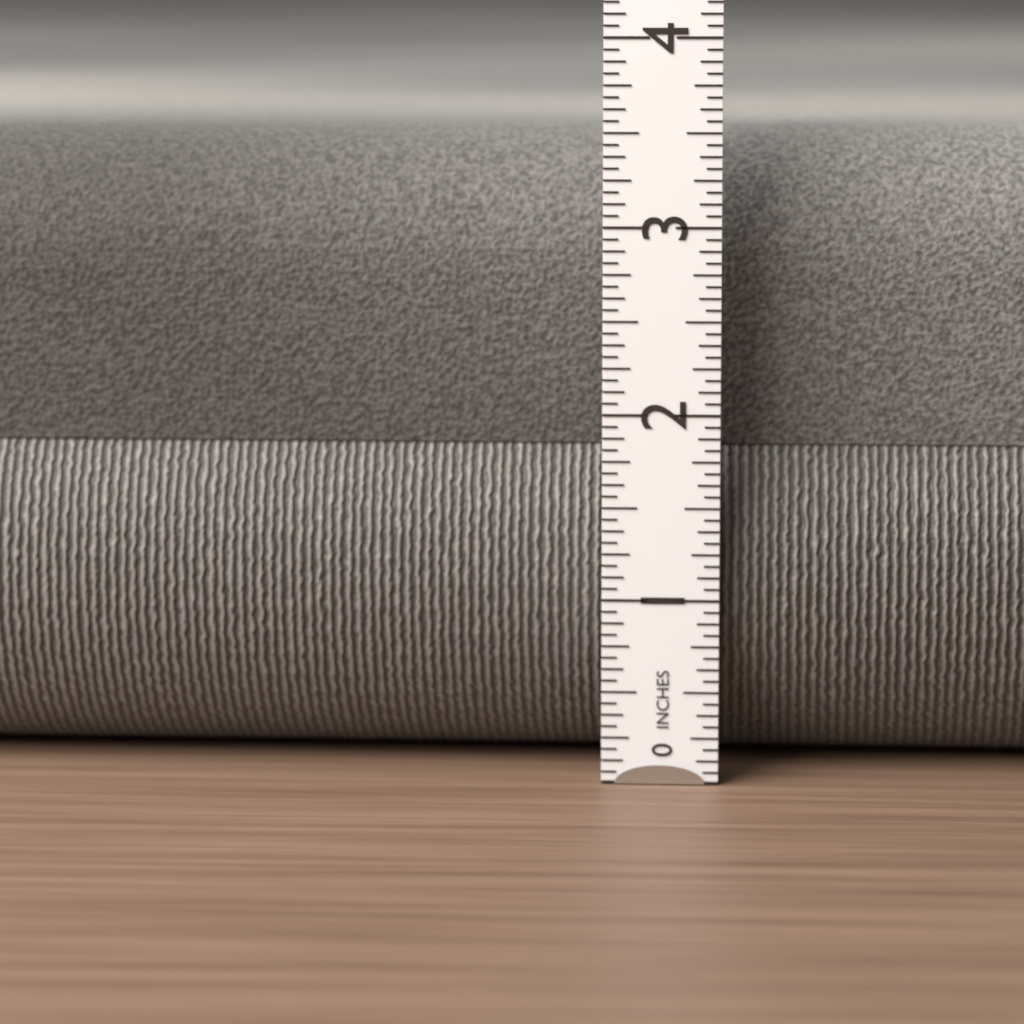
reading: 3.5000 in
